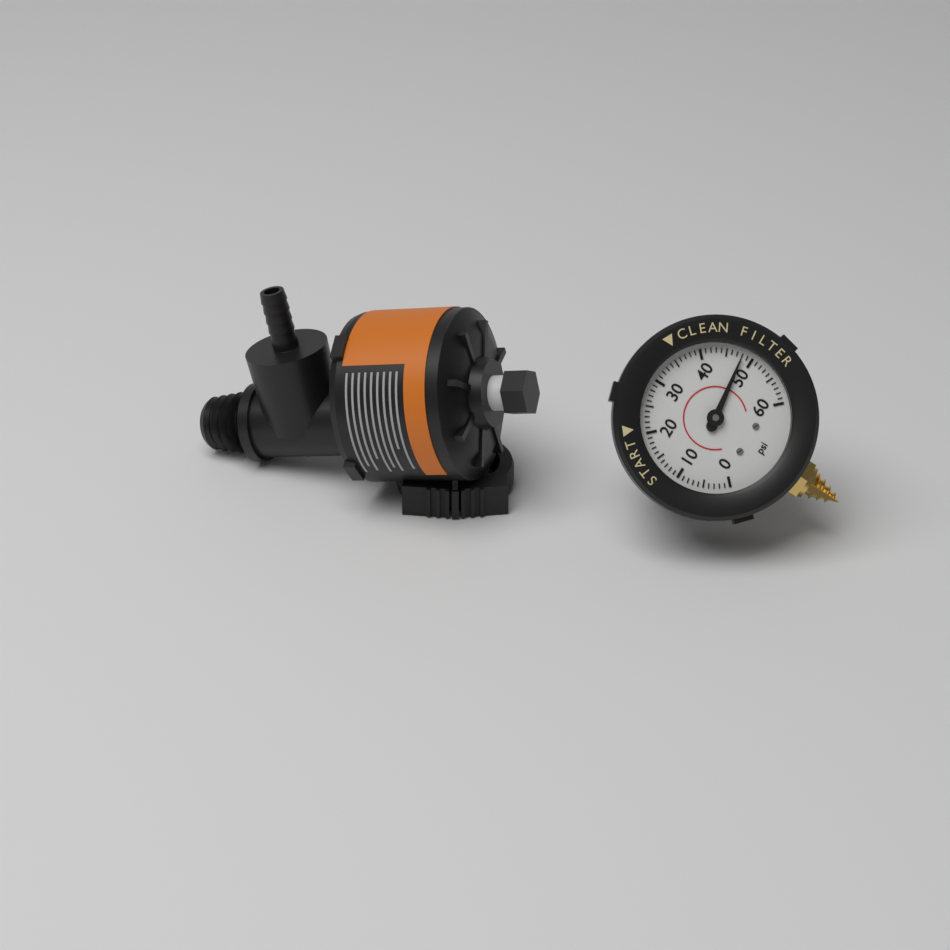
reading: 48 psi
